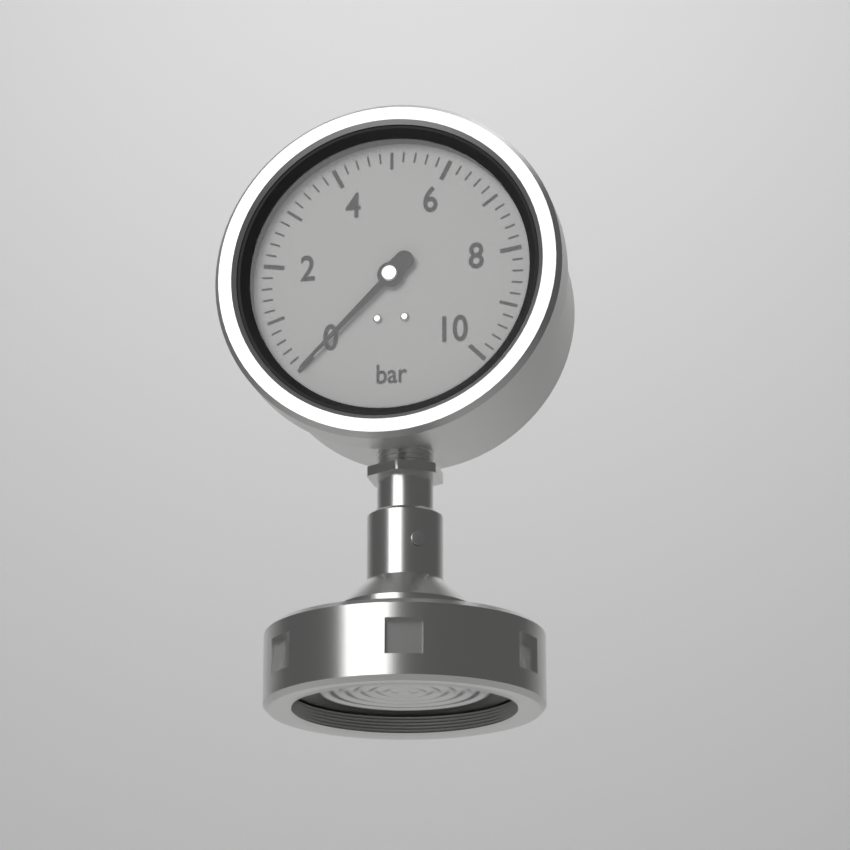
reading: 0.0 bar
